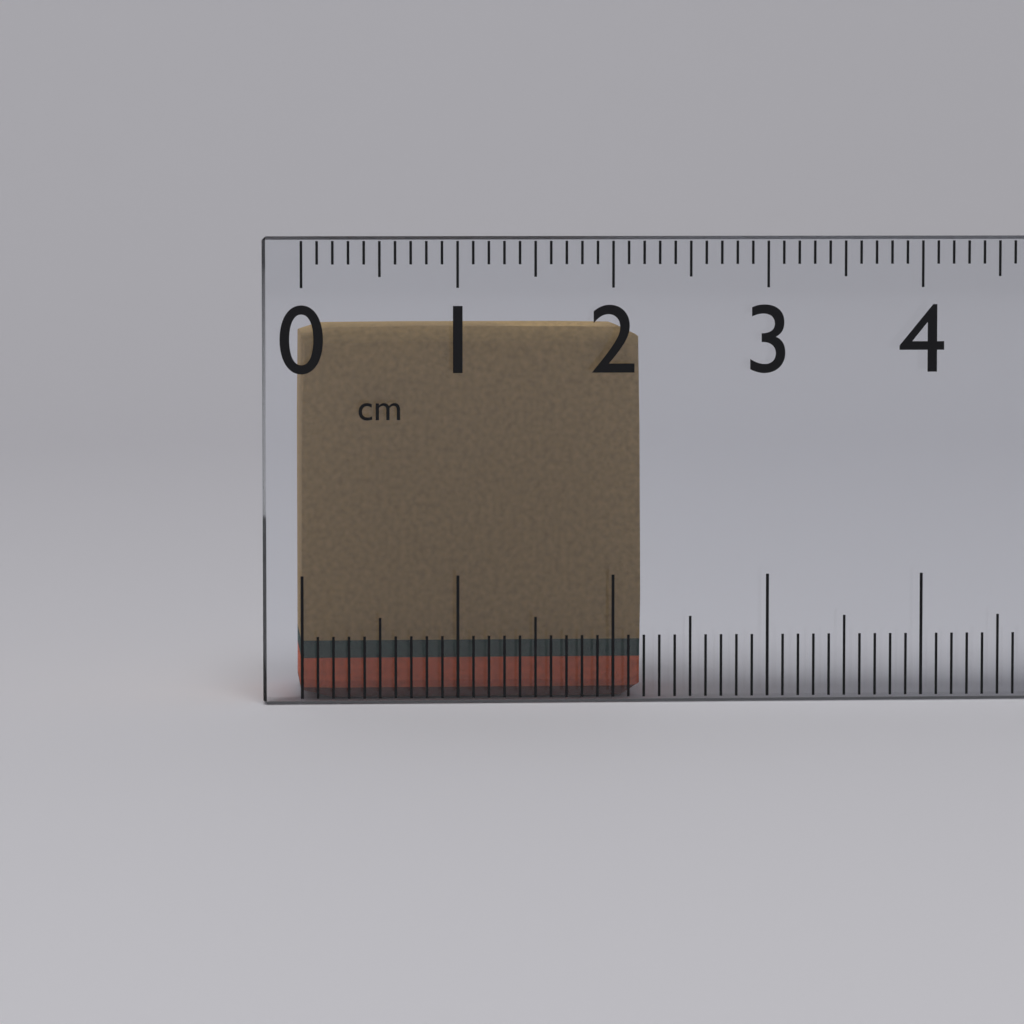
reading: 2.2 cm
